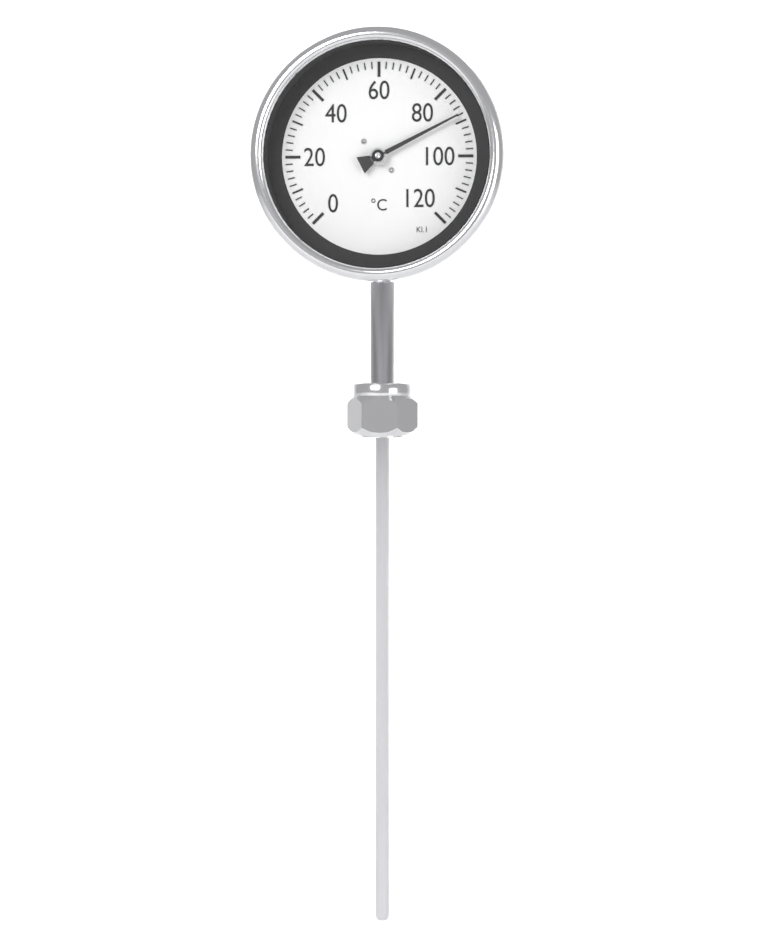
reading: 88 °C
